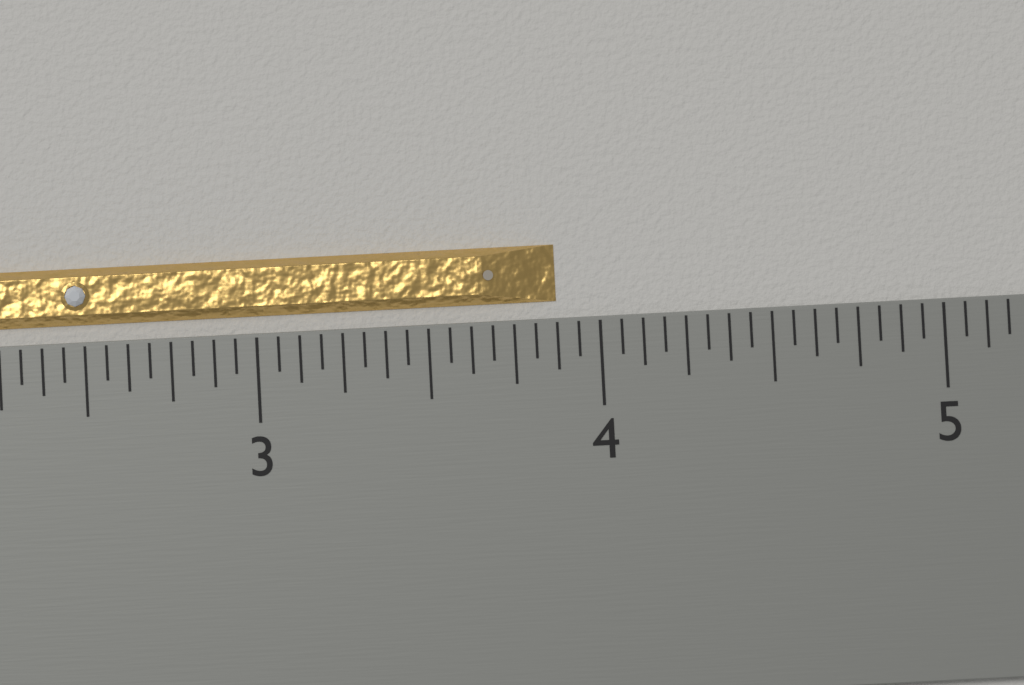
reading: 3.8750 inch
